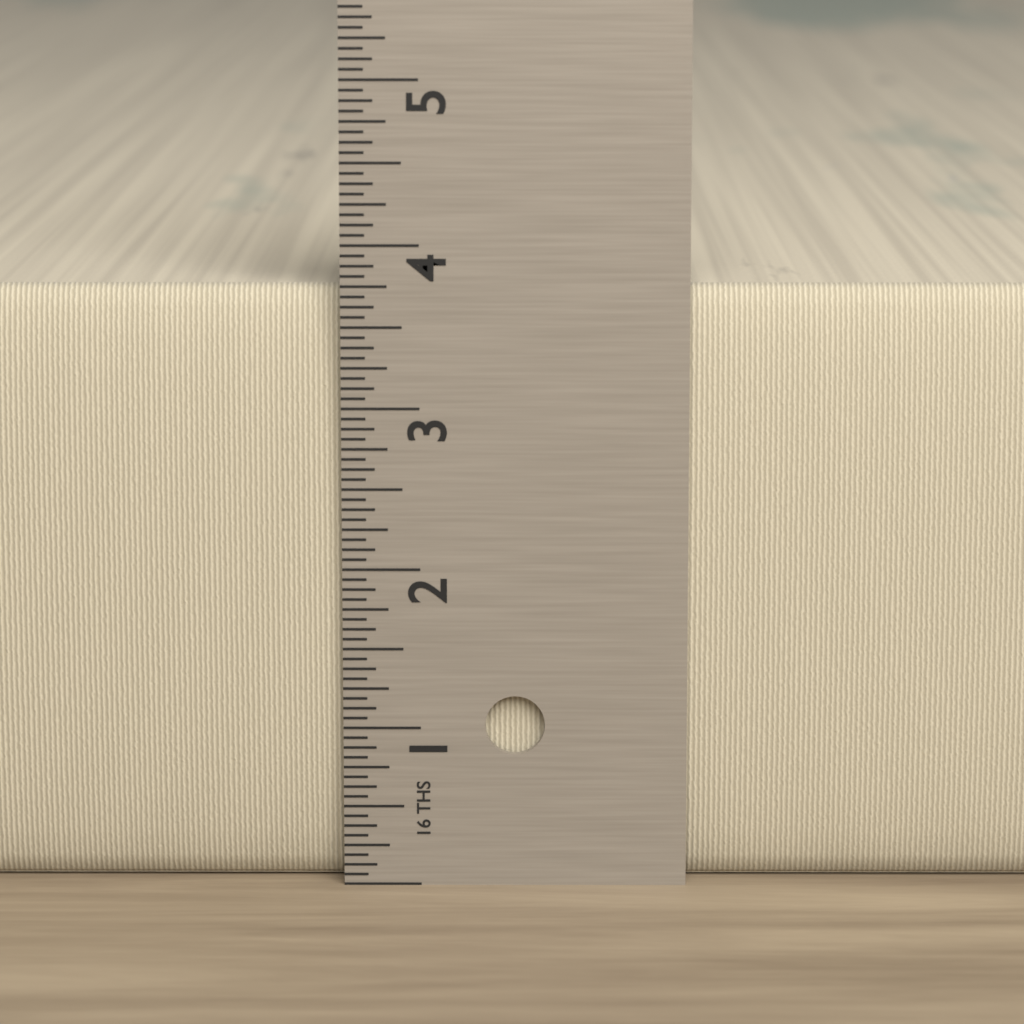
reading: 3.7500 in
